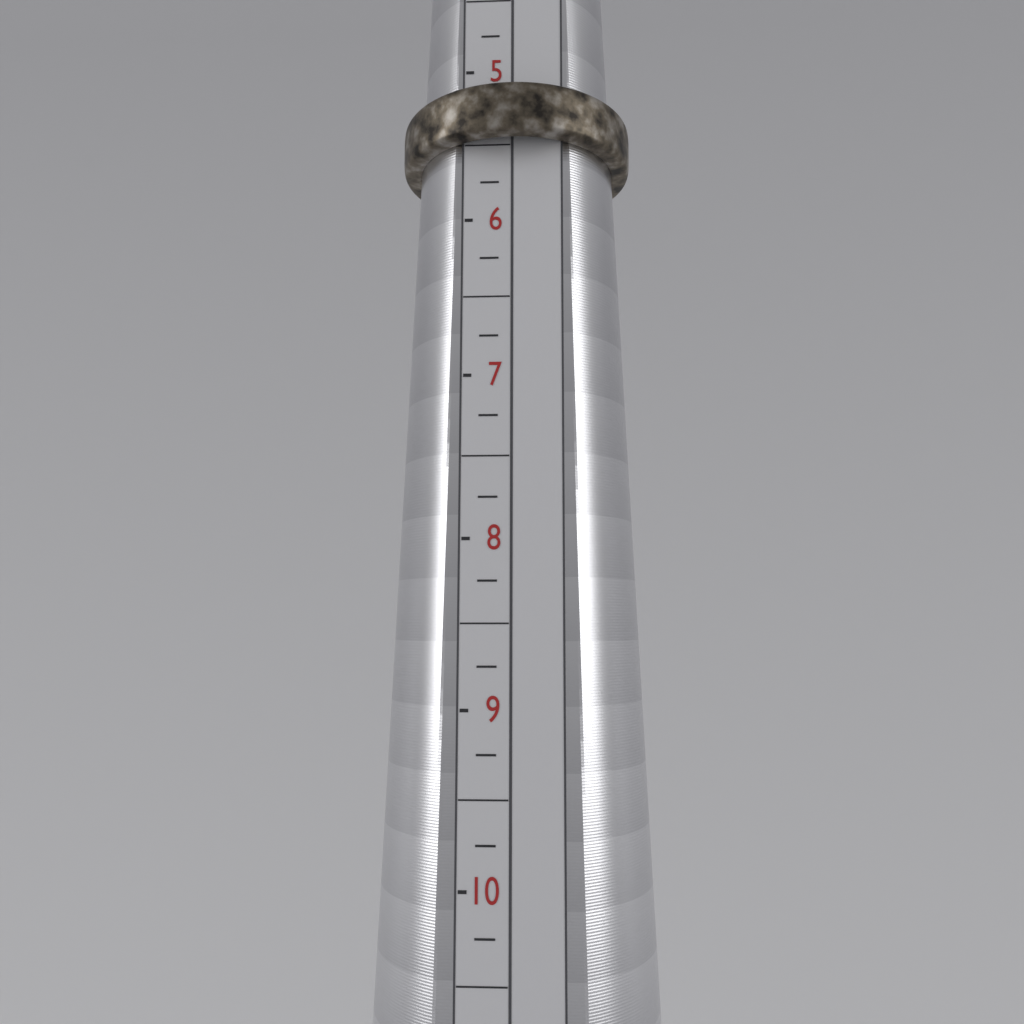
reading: 5.50 (no unit)
